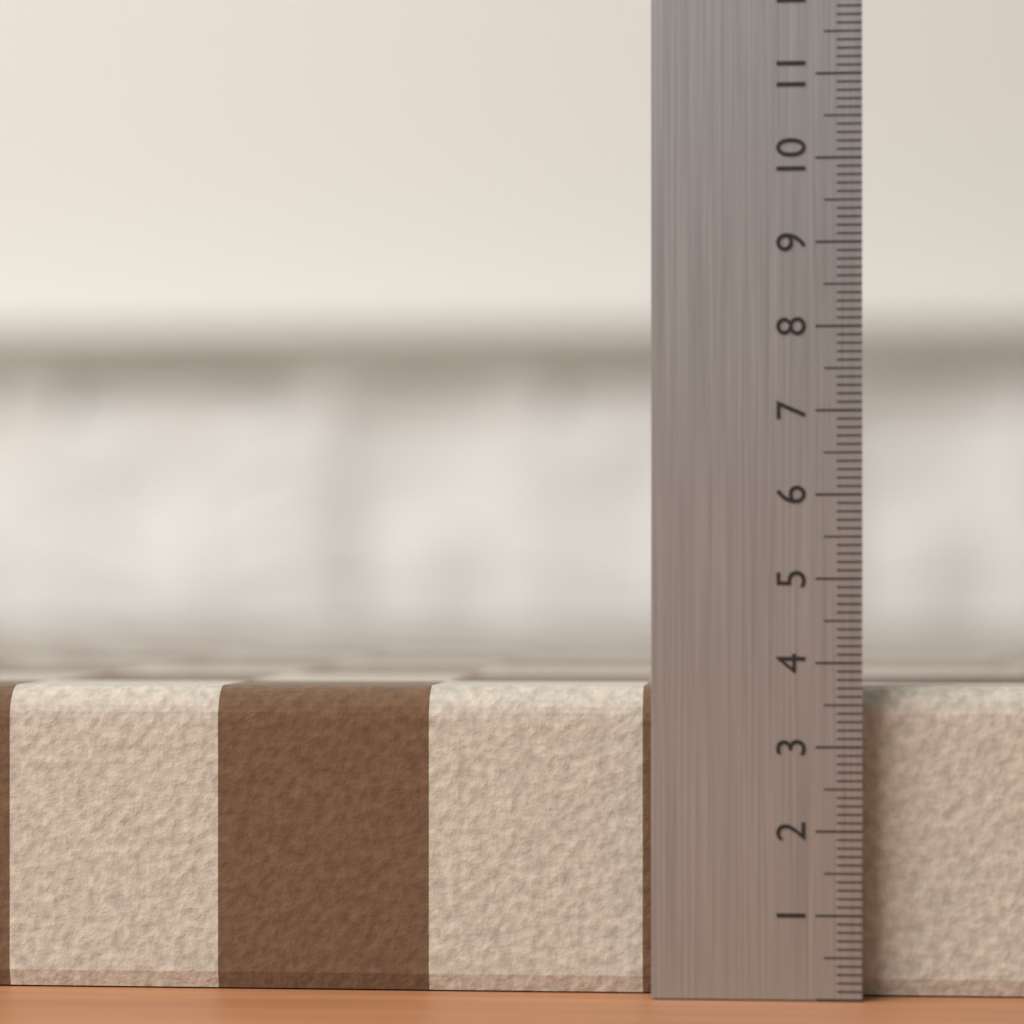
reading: 3.7 (no unit)
